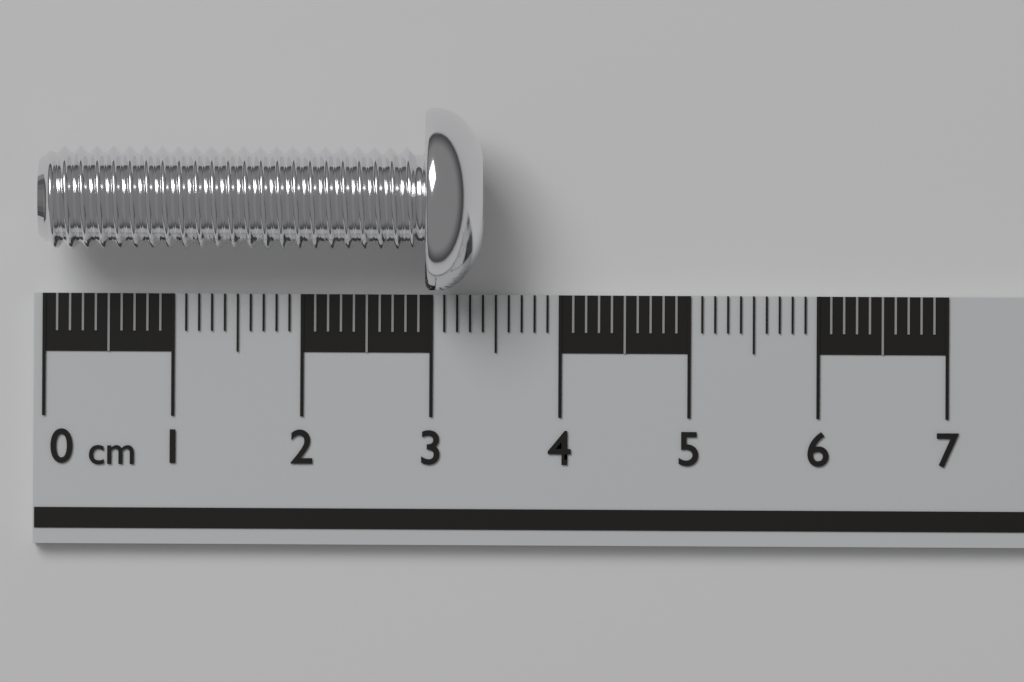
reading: 3.4 cm
